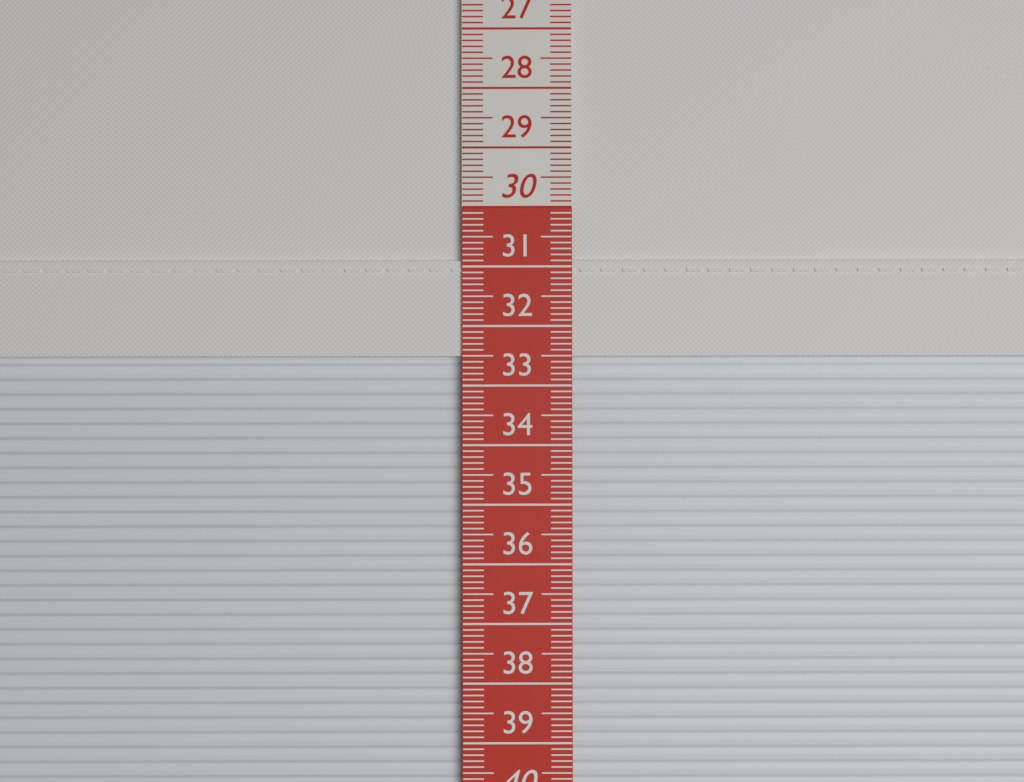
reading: 32.5 cm
